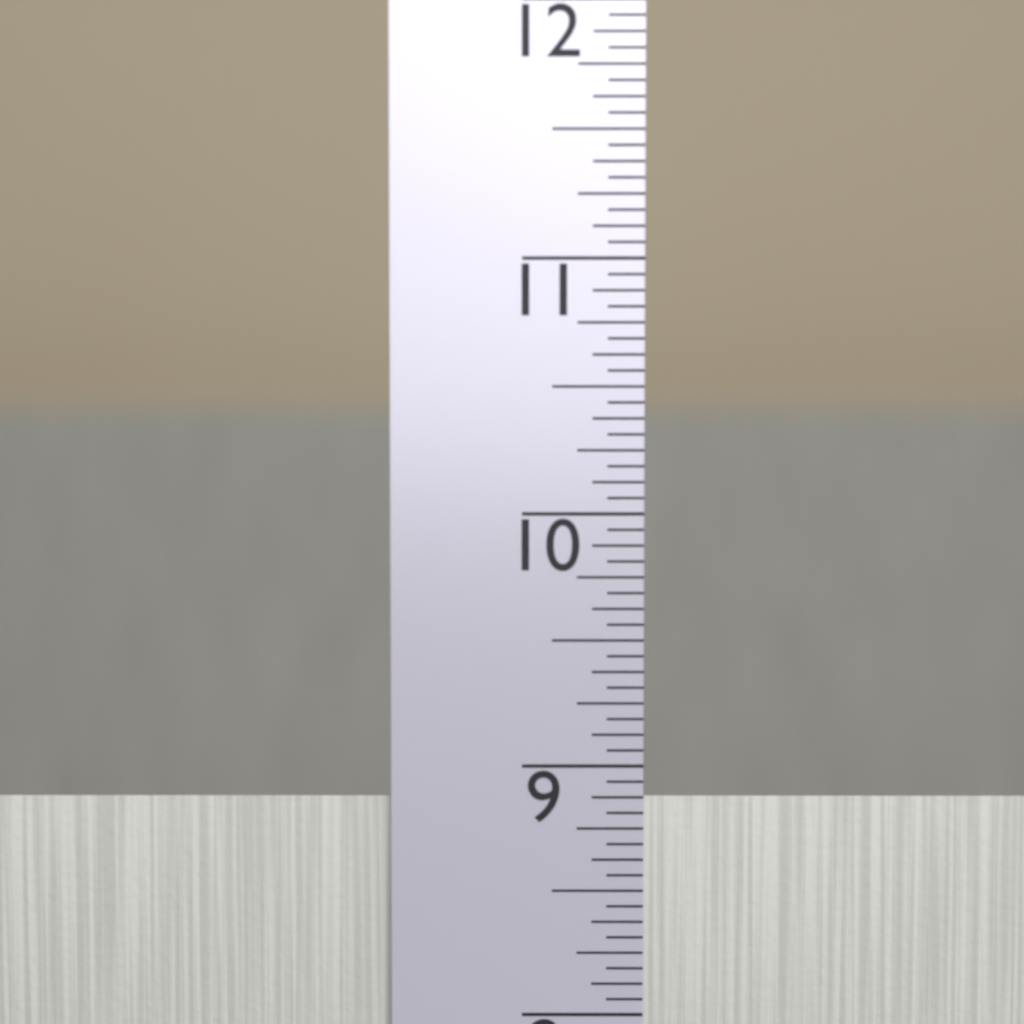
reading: 8.8750 in
